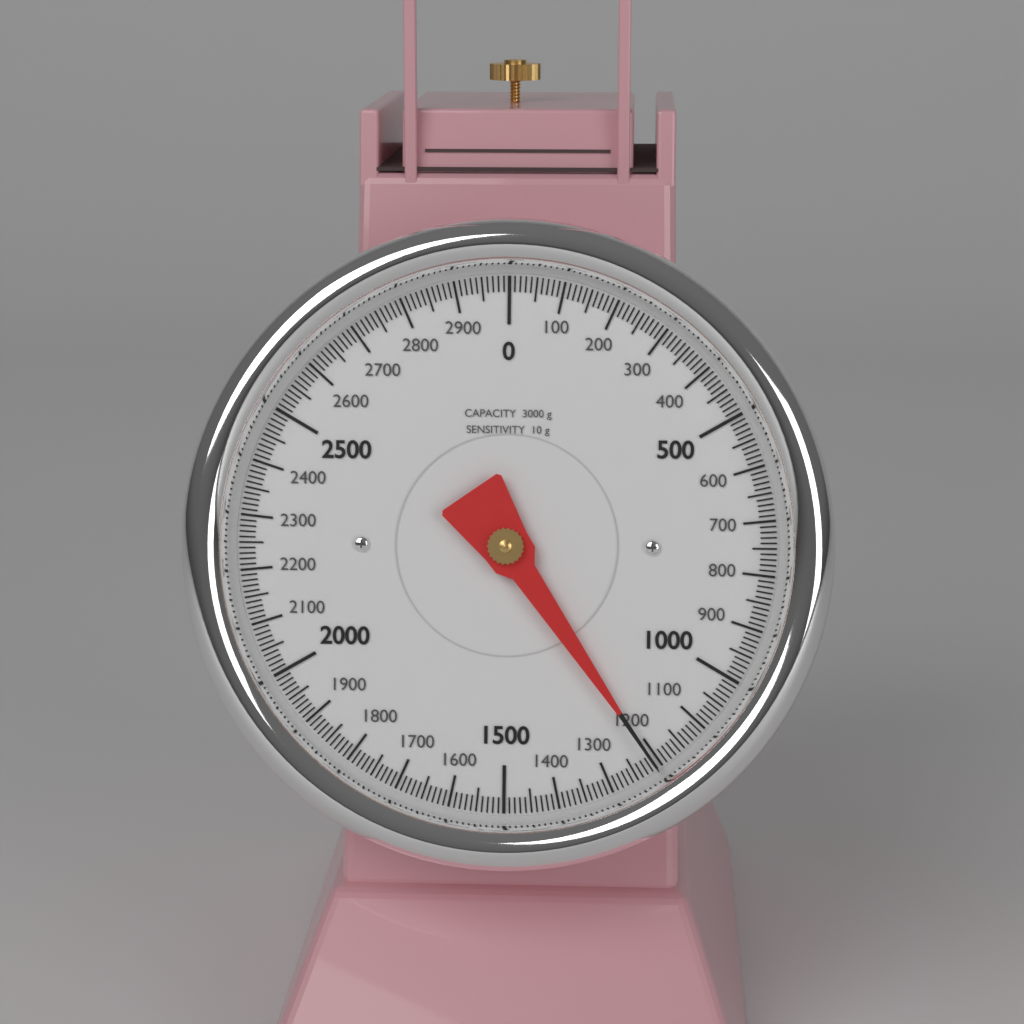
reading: 1210 g
